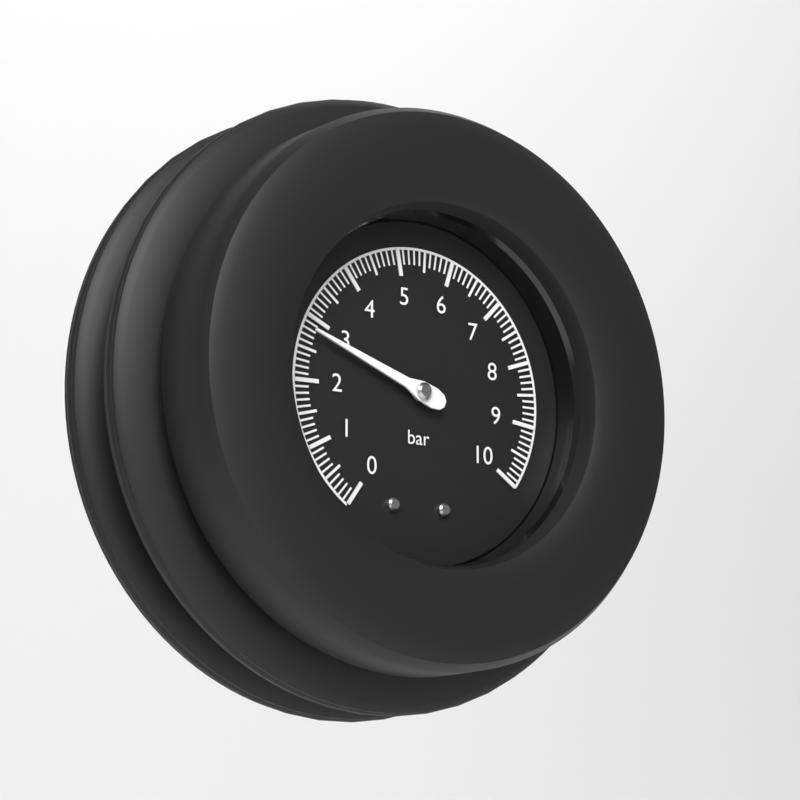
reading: 2.8 bar
